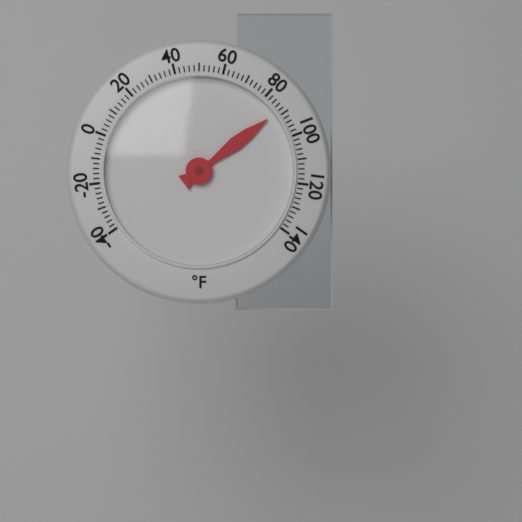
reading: 88 °F
